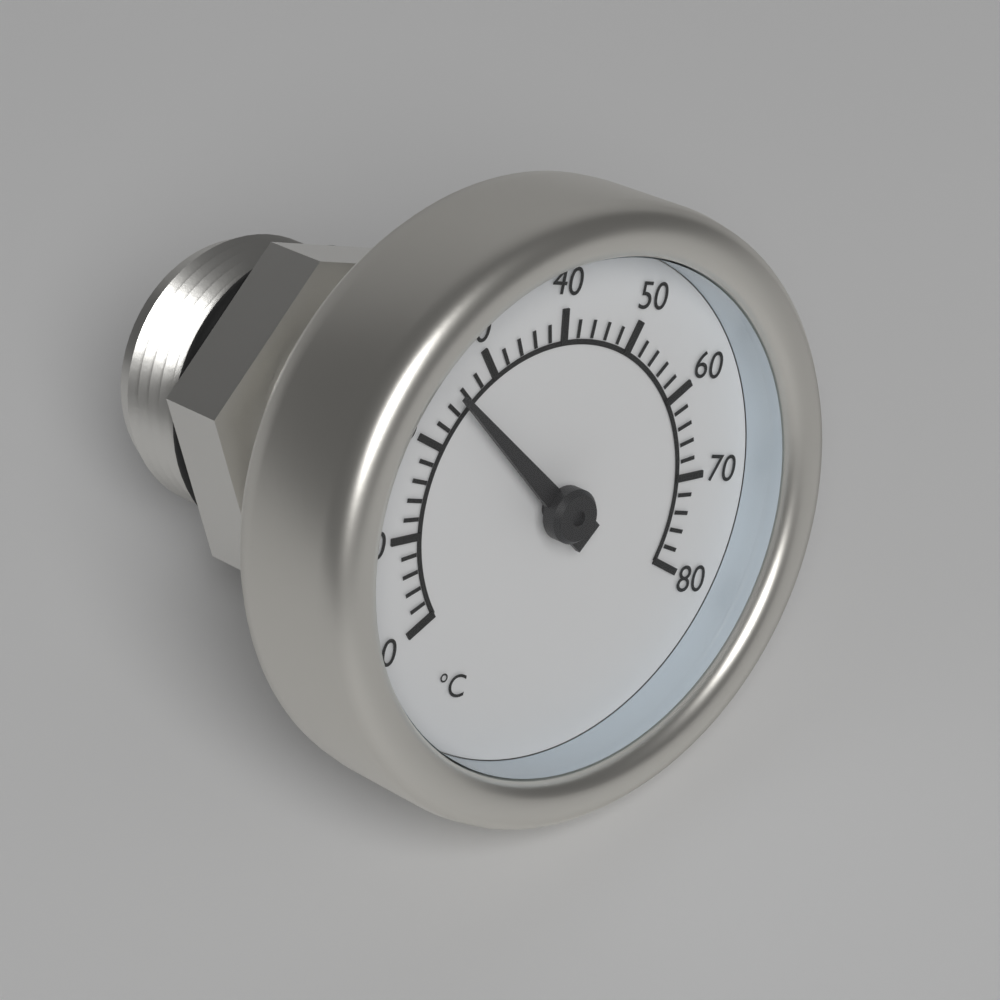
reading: 25 °C
